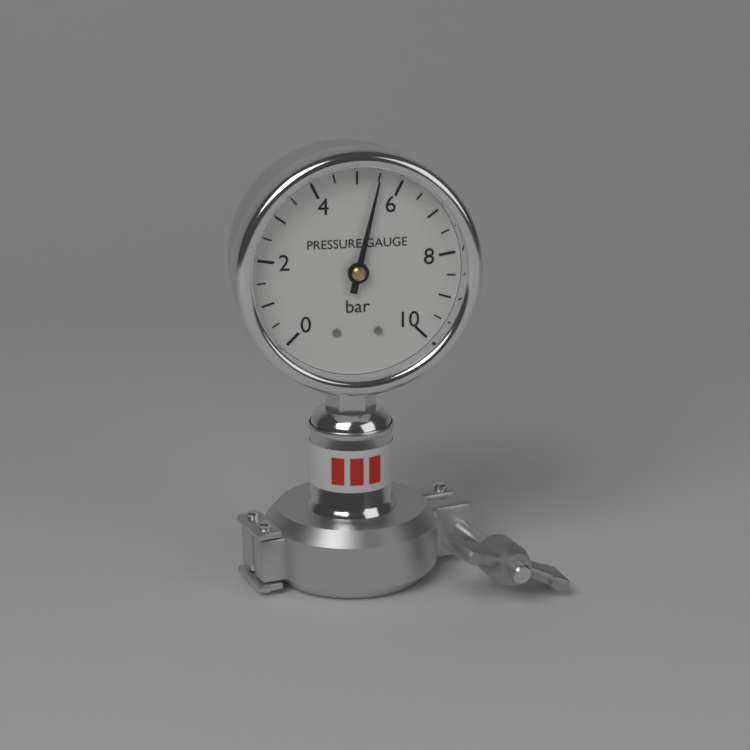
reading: 5.5 bar
